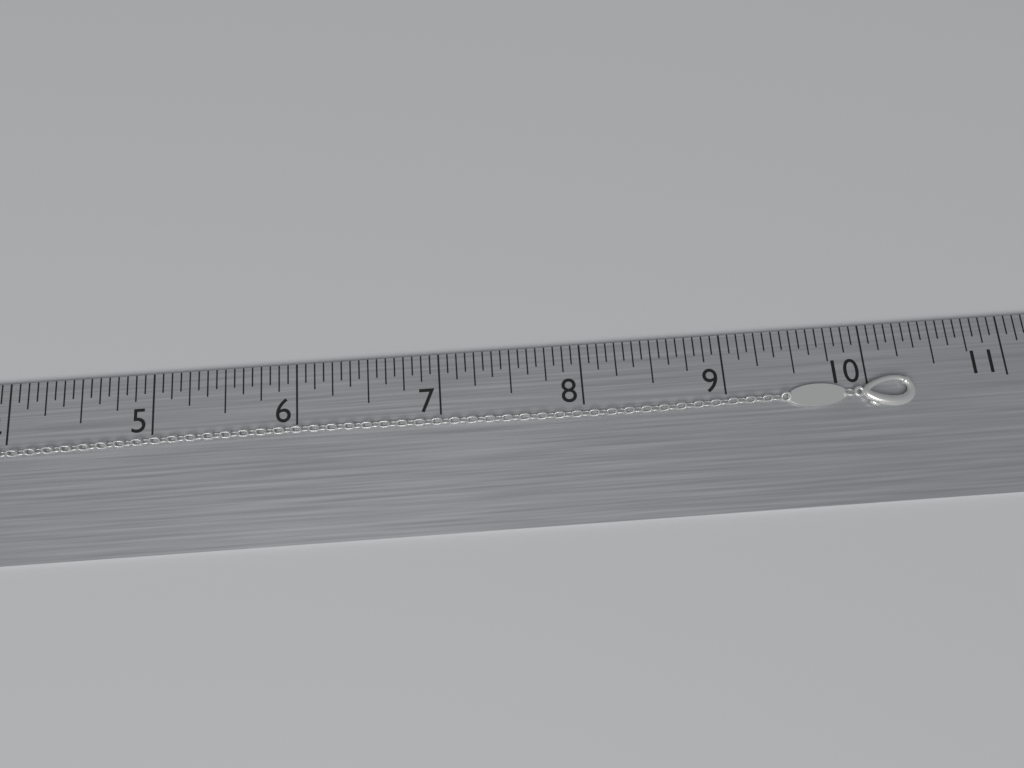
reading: 10.3125 in
